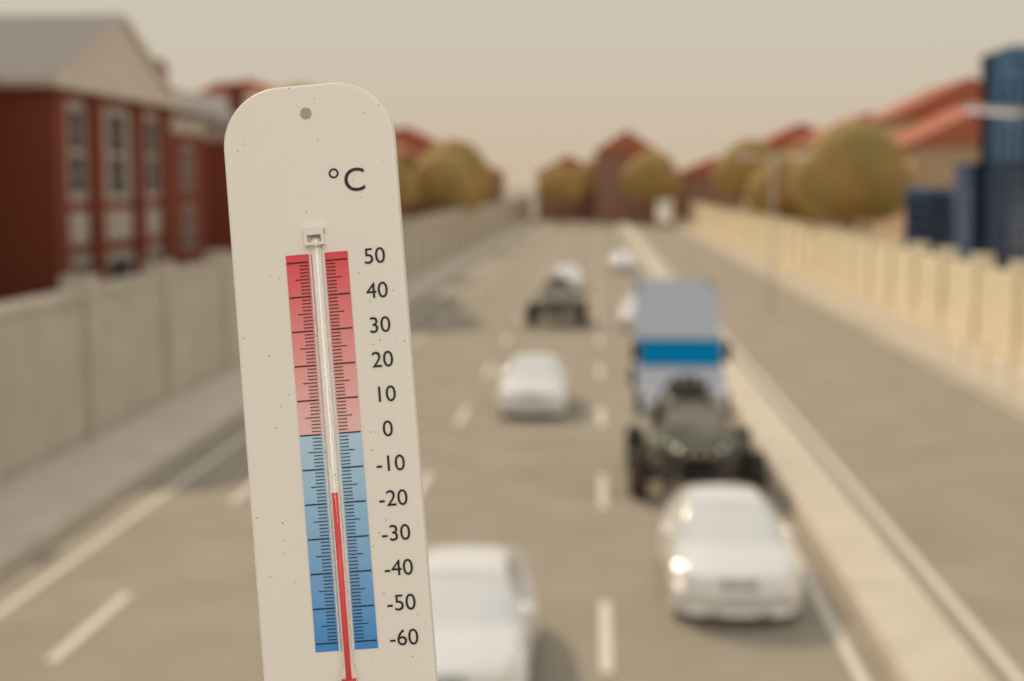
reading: -17 °C
